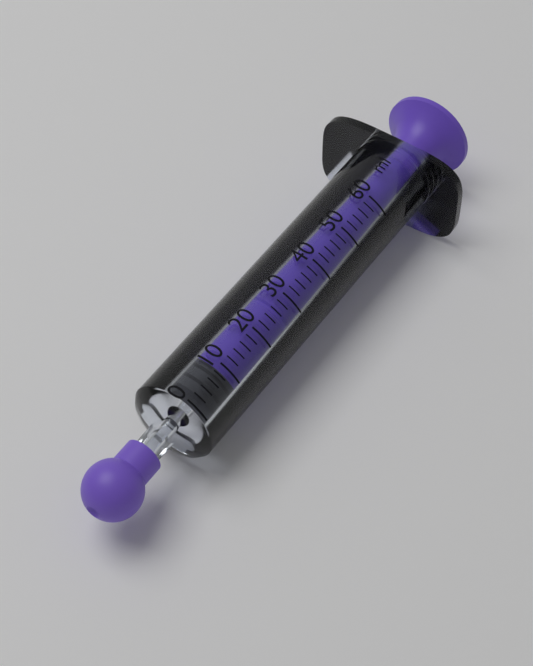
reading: 2 ml
